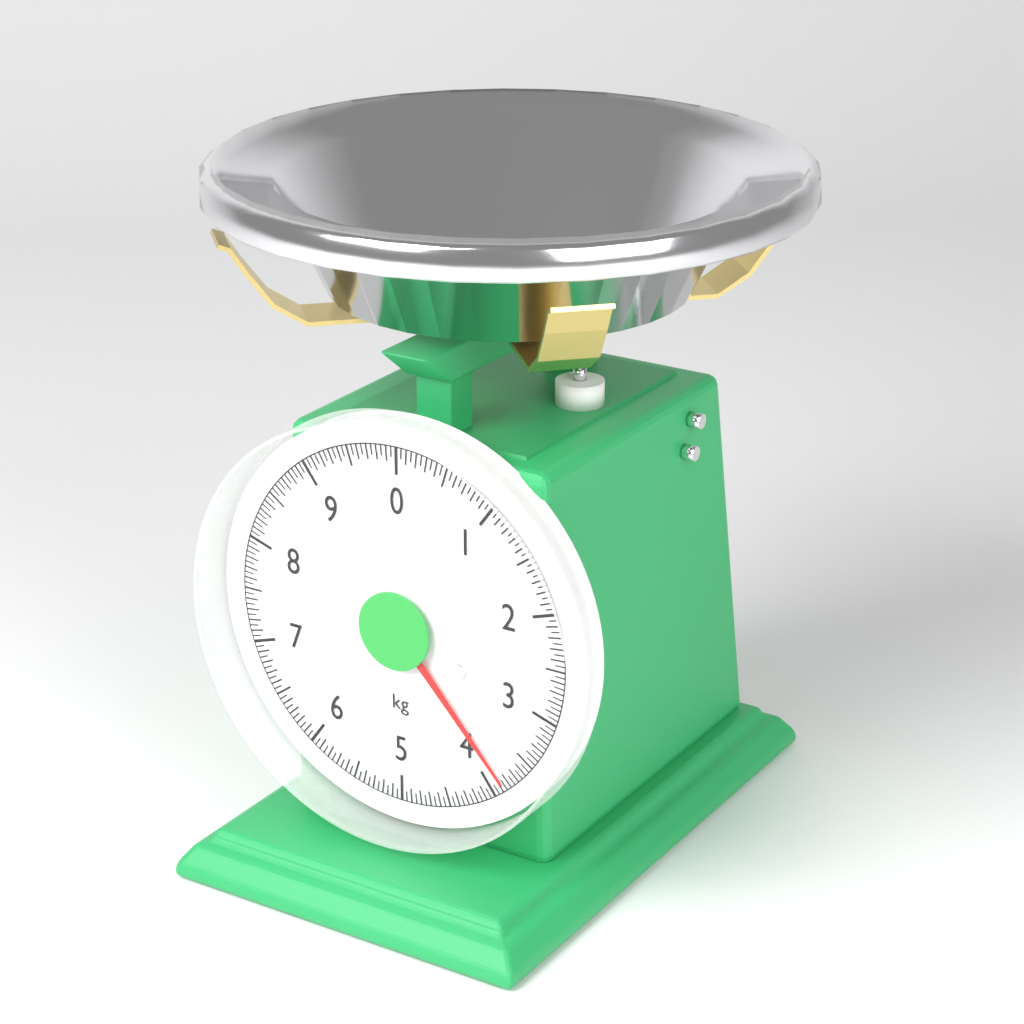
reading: 3.85 kg
